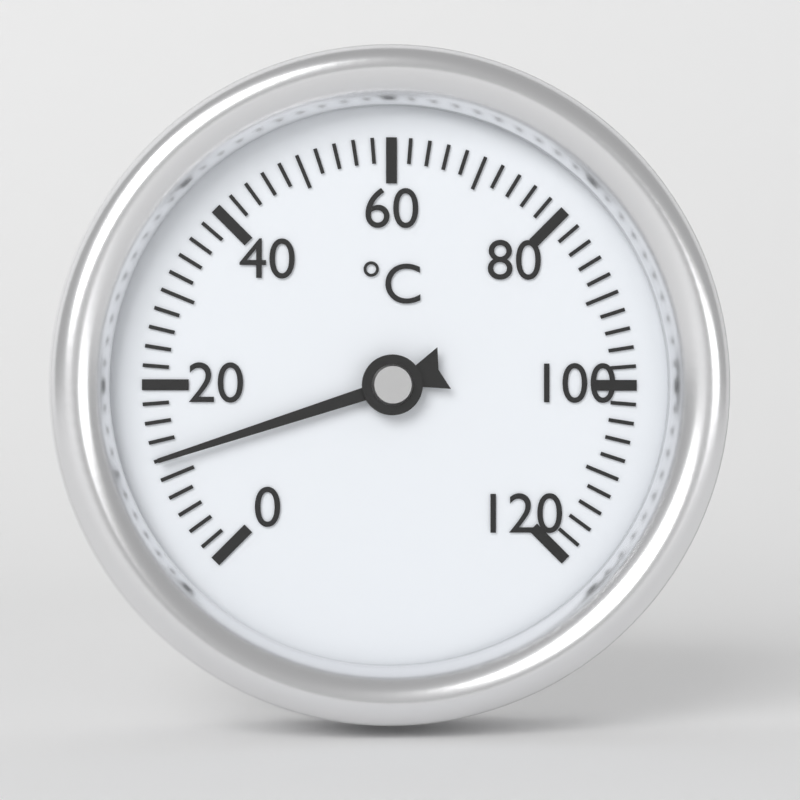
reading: 12 °C
